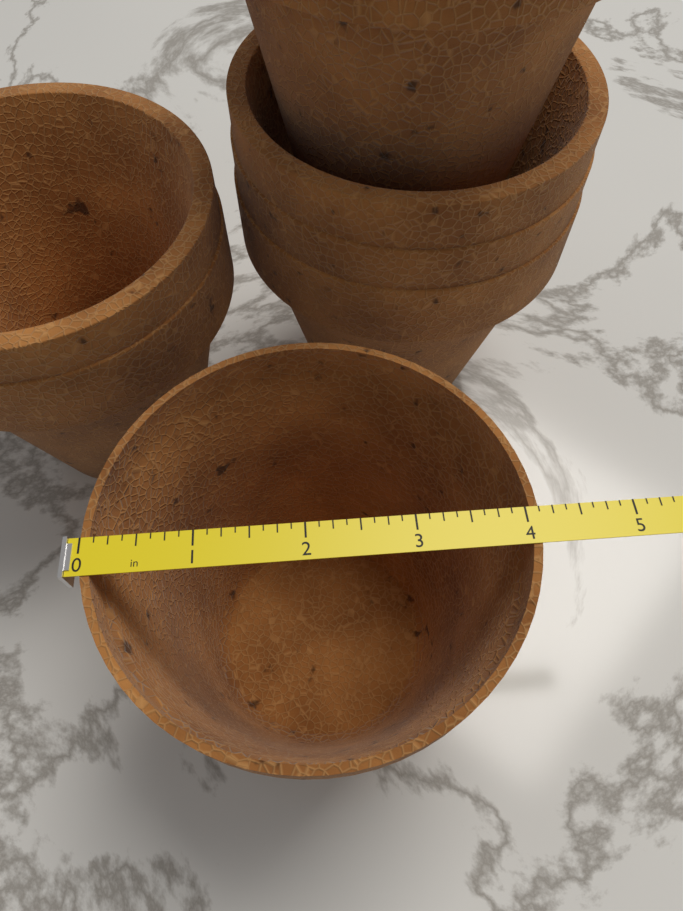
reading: 4.125 in
